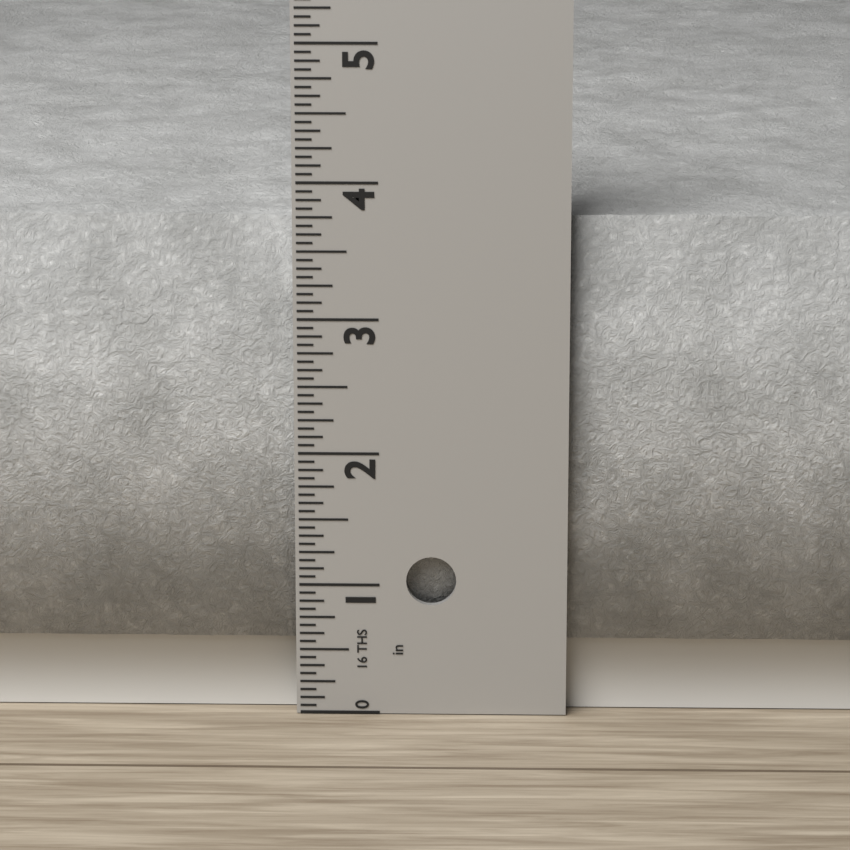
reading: 3.7500 in
